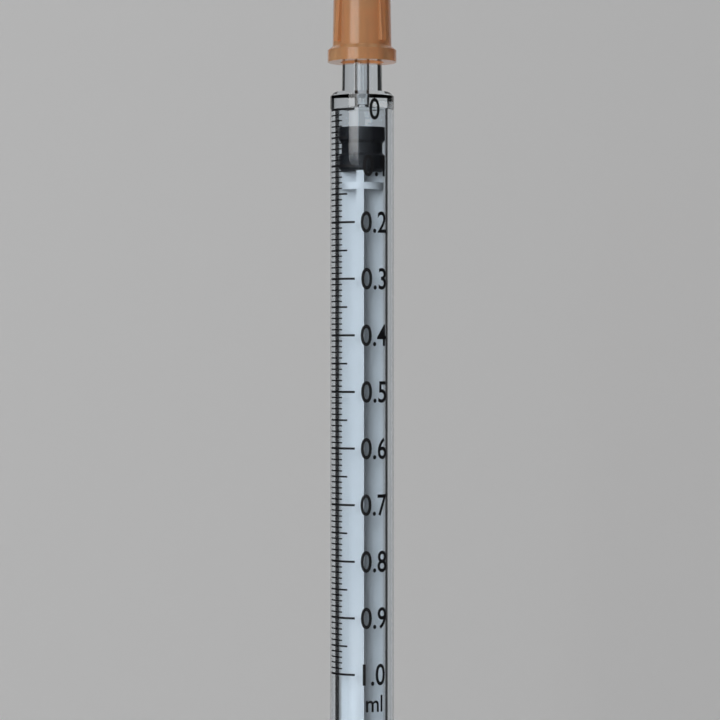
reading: 0.03 ml
